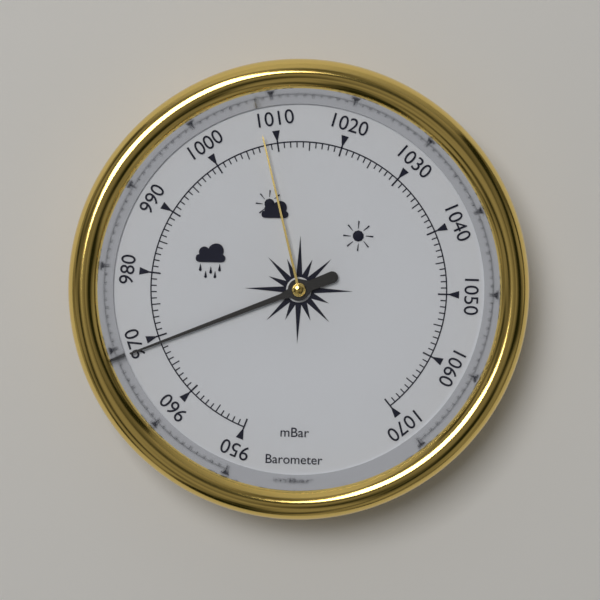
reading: 969 mbar
